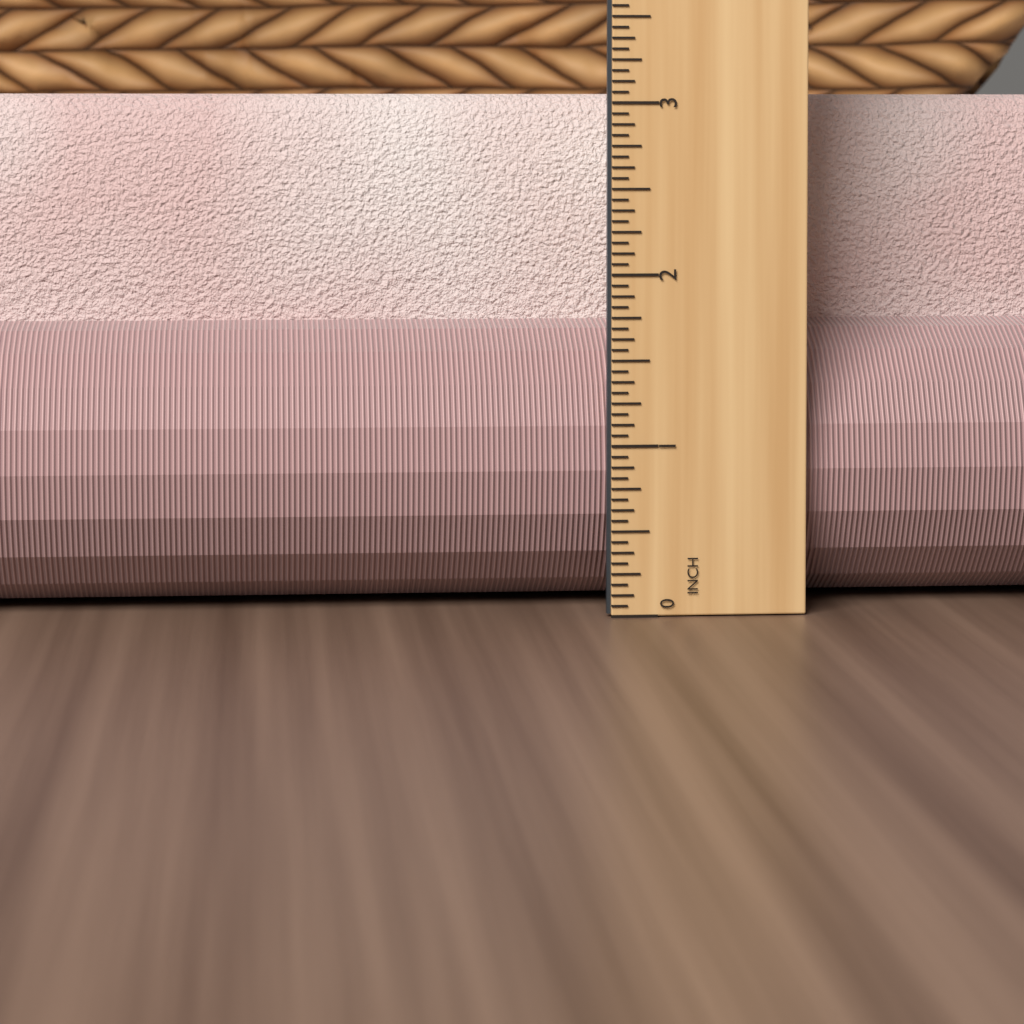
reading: 3.0625 in
